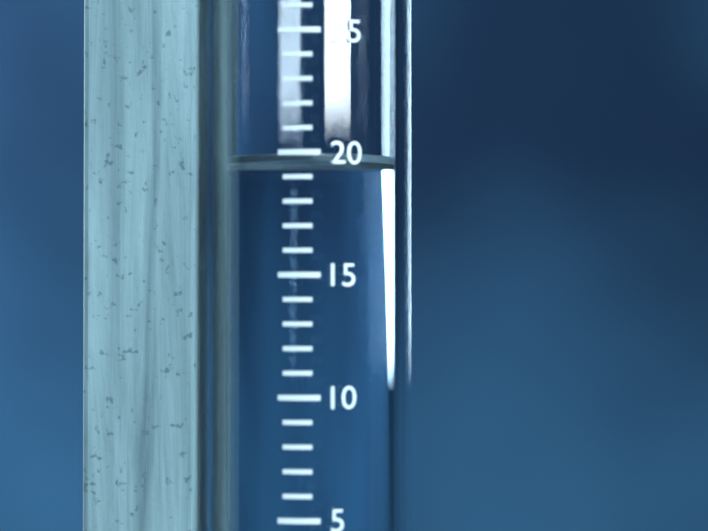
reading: 20 mm
